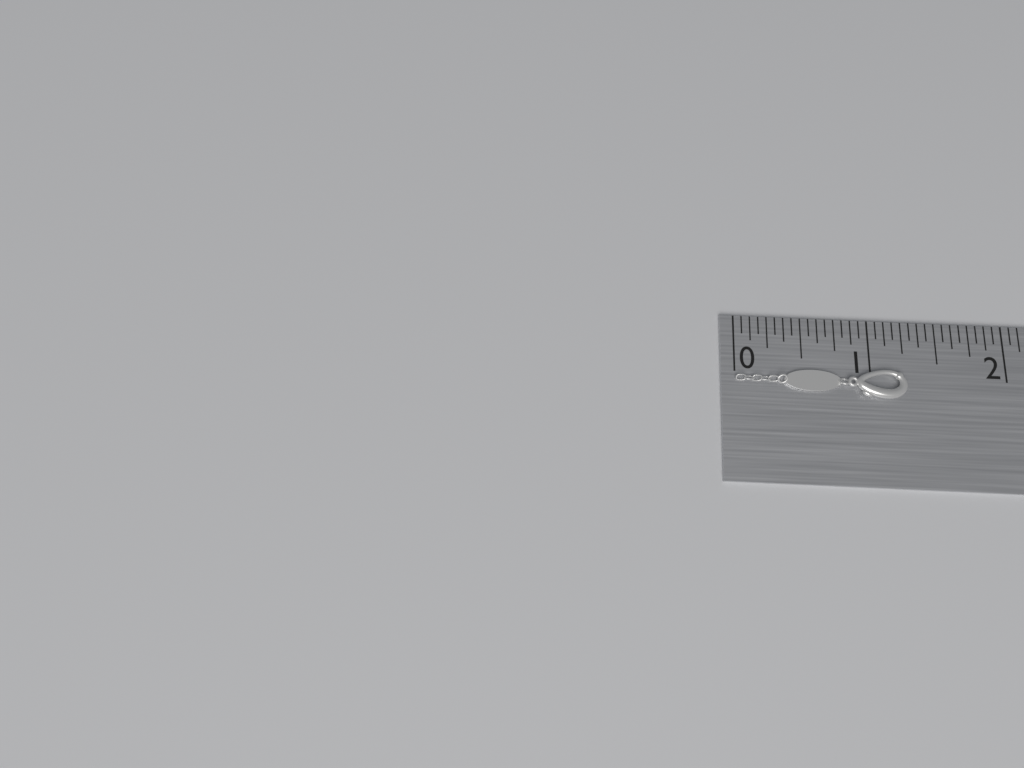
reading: 1.2500 in
